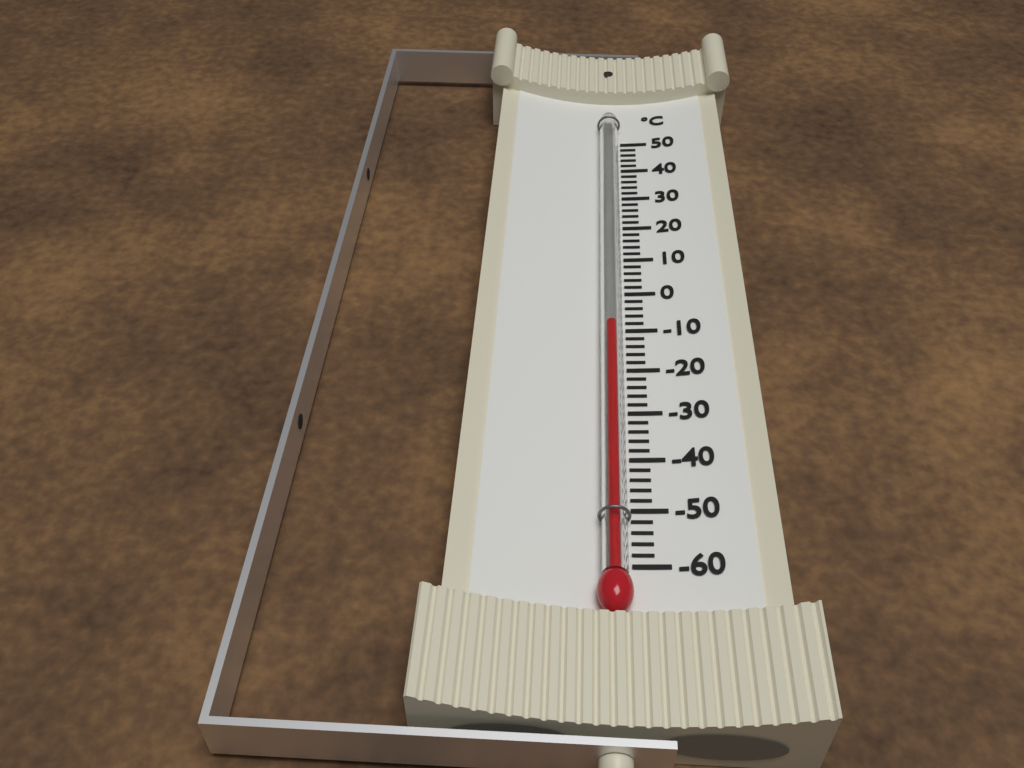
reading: -10 °C
